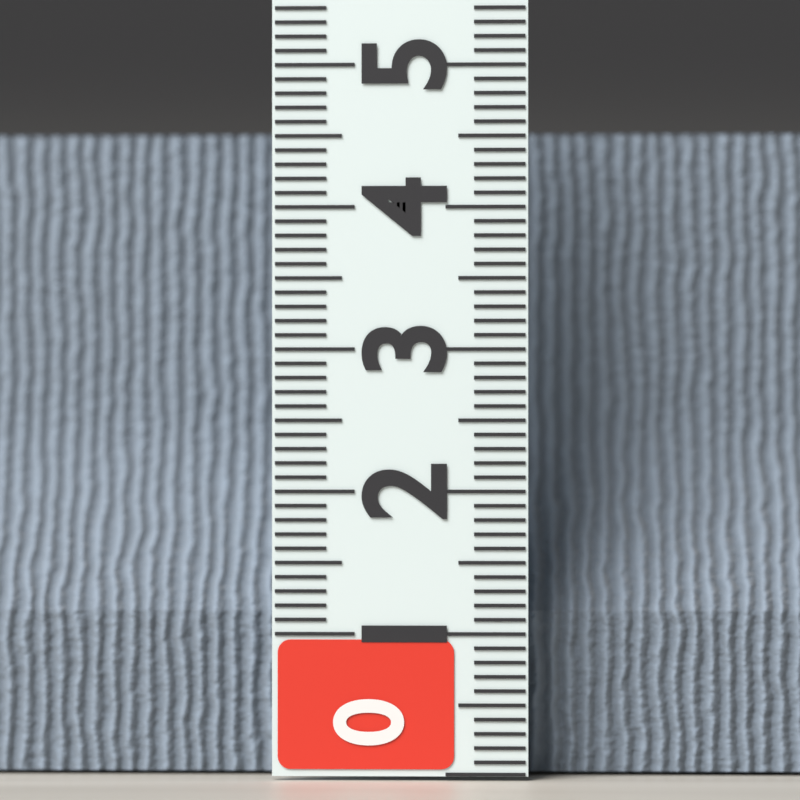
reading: 4.6 (no unit)
